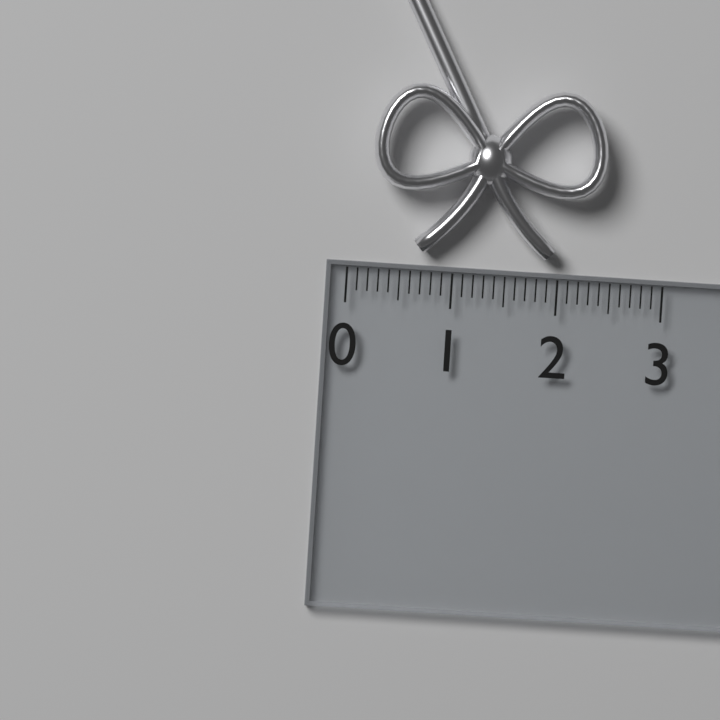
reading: 2.4 (no unit)
